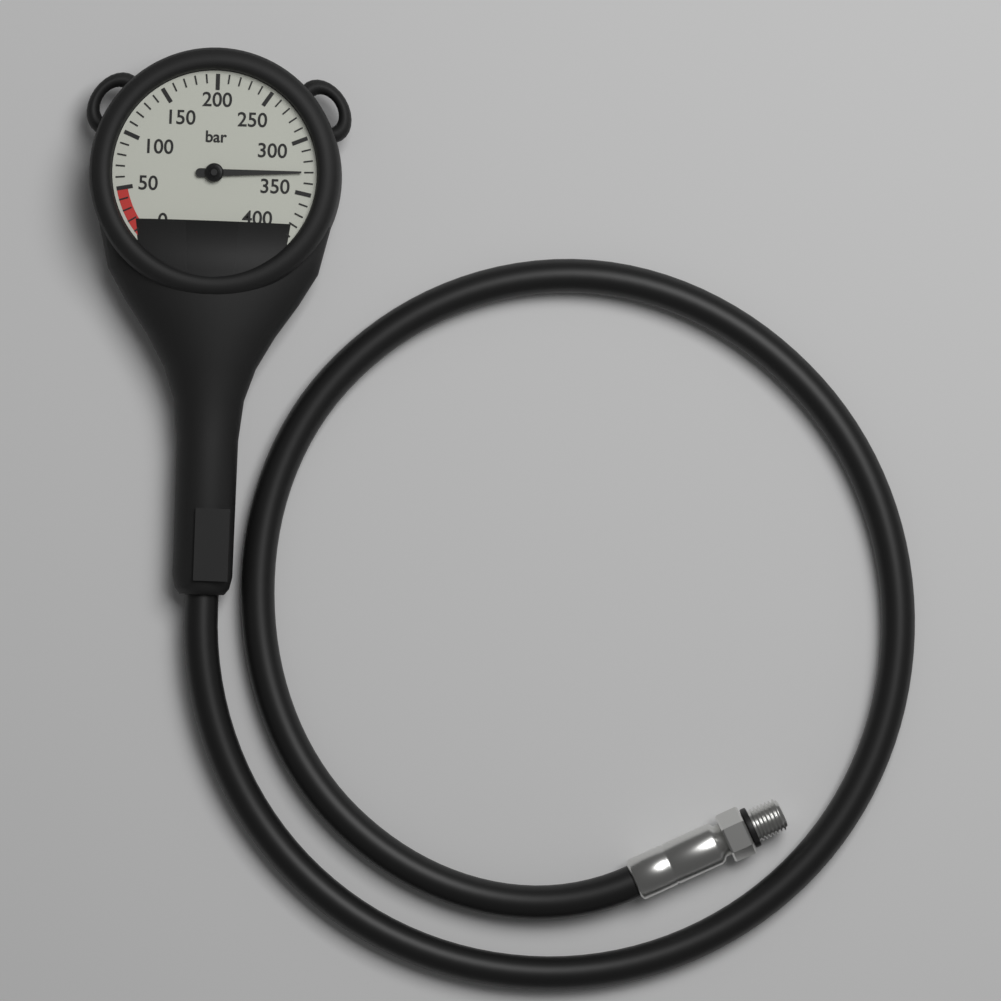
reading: 330 bar
